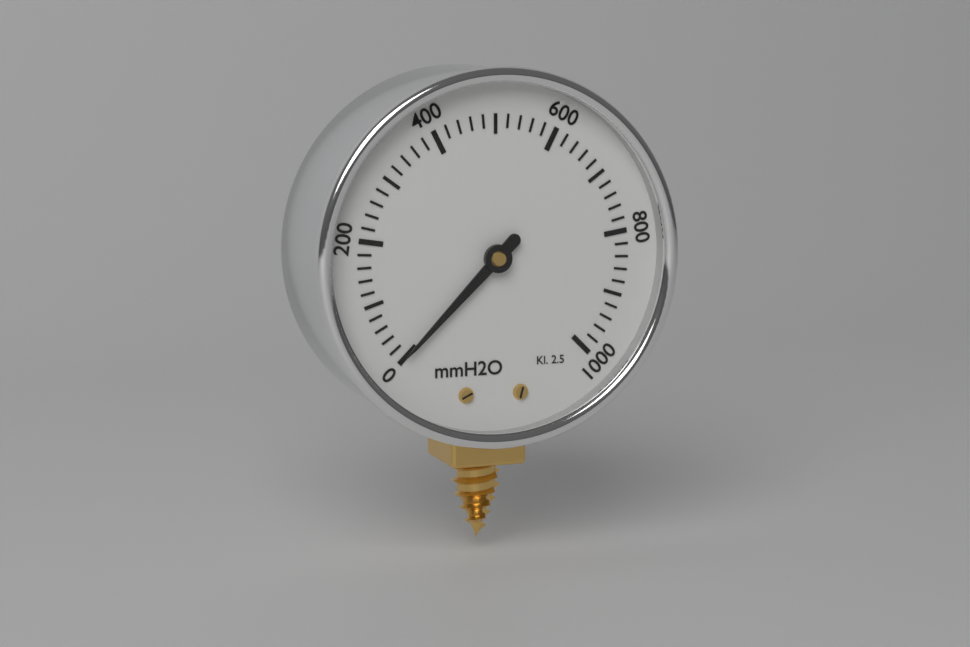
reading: 0 mmH2O
